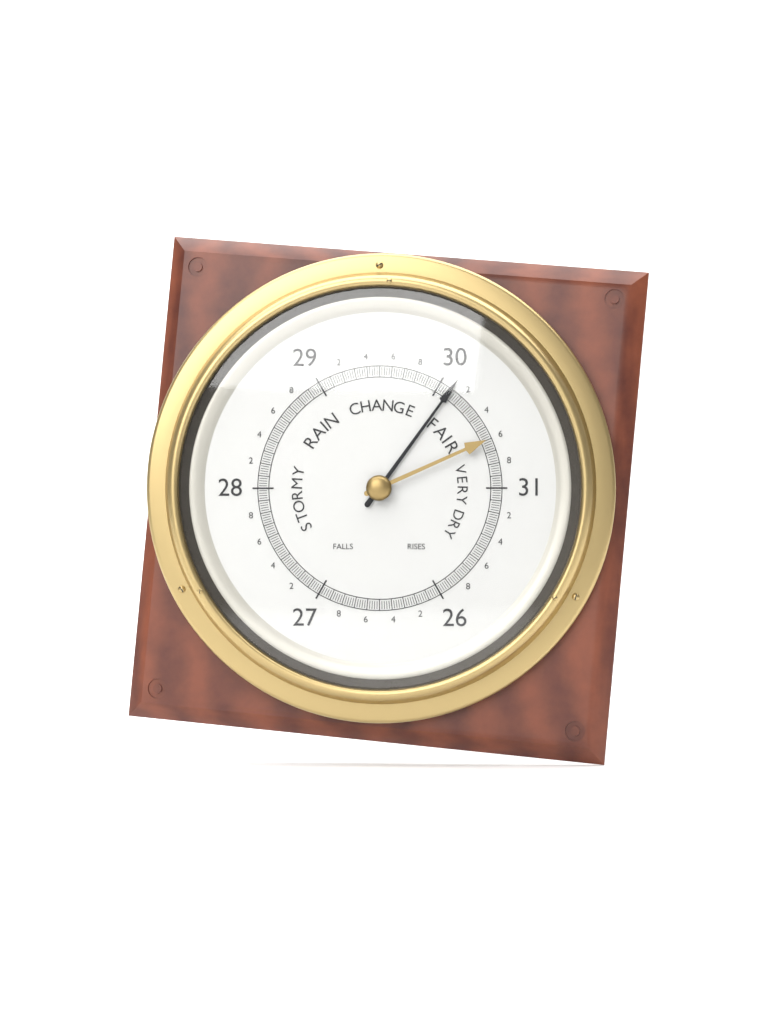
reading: 30.10 (no unit)
